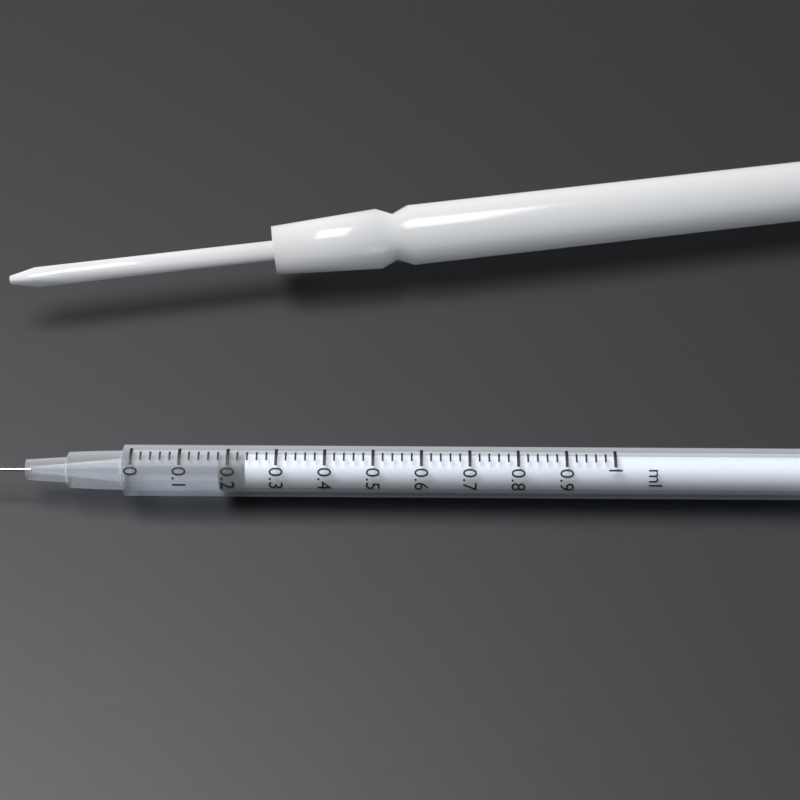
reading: 0.18 ml
